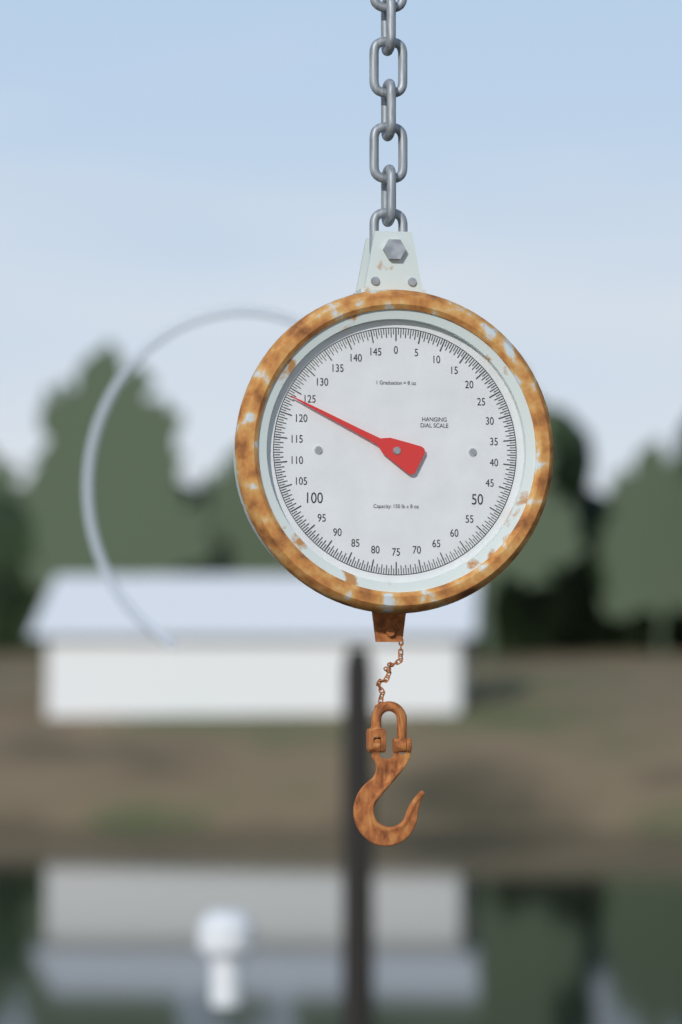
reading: 123.5 lb
